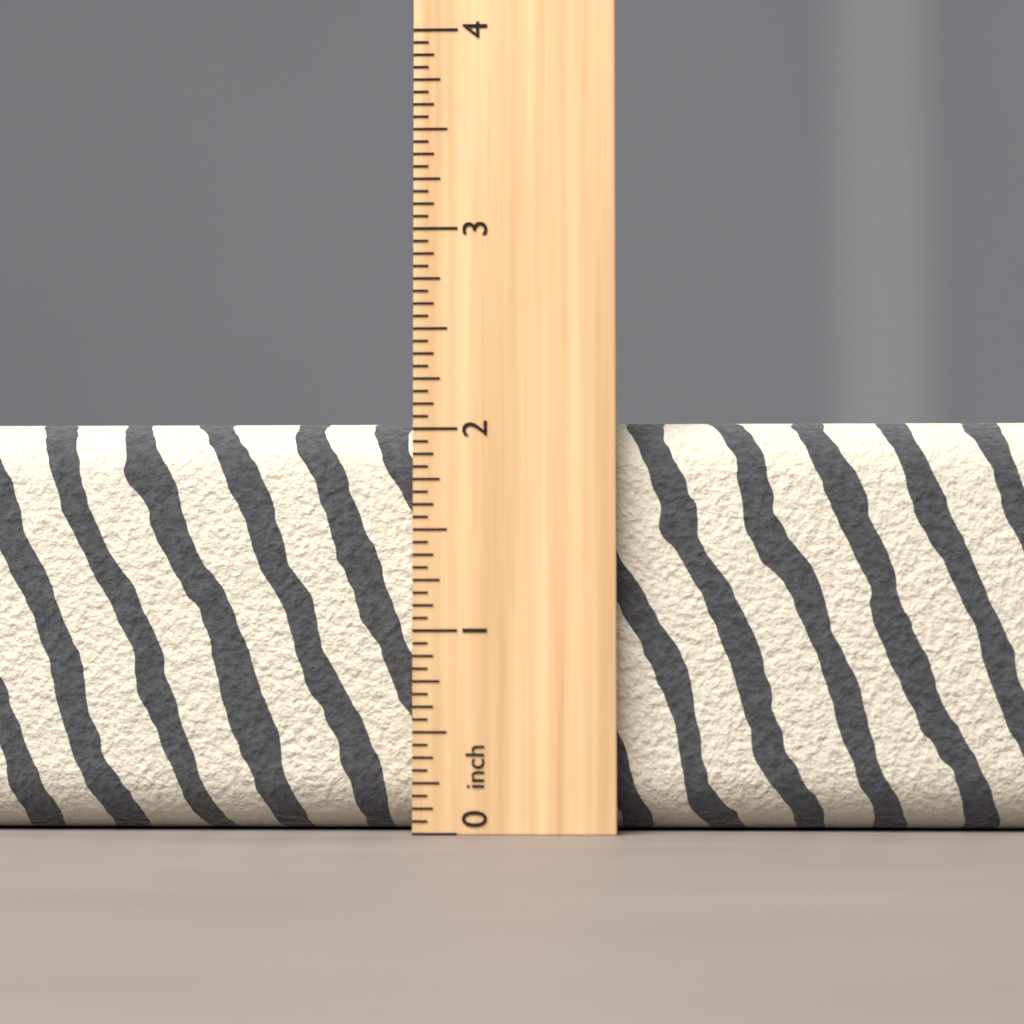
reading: 2.0625 inch
